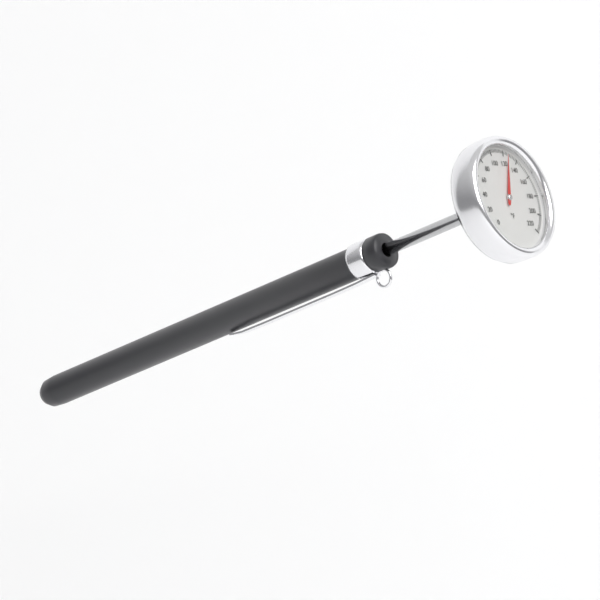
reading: 126 °F
